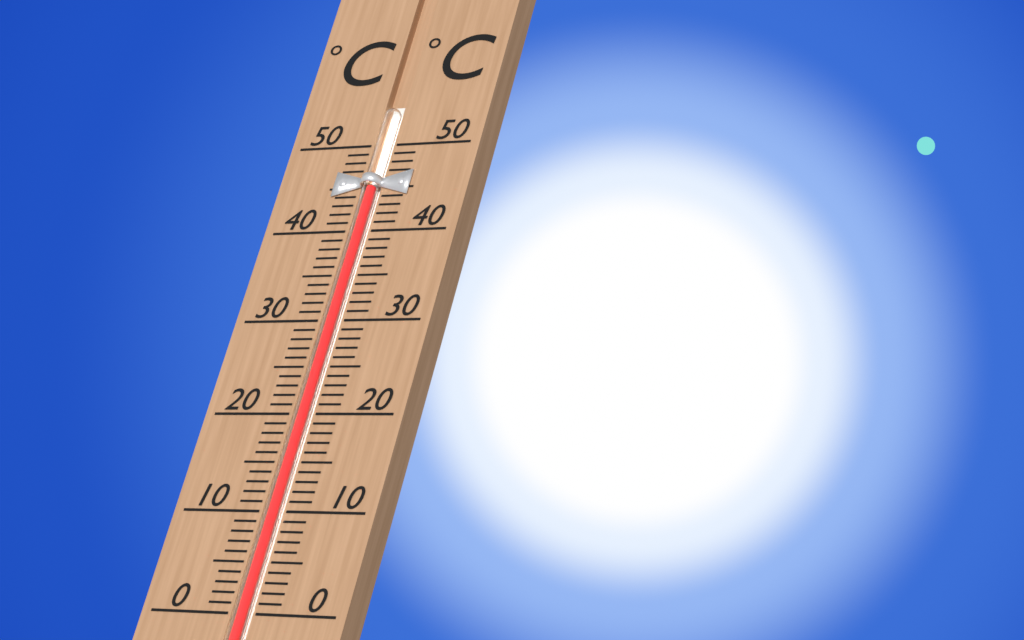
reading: 45 °C
